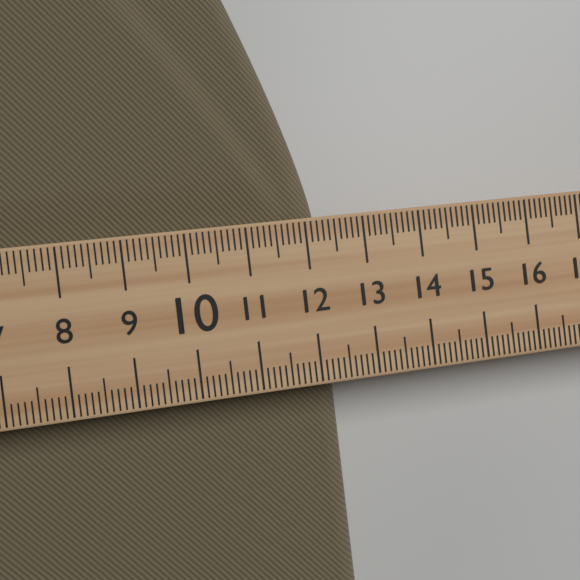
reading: 12.4 (no unit)
